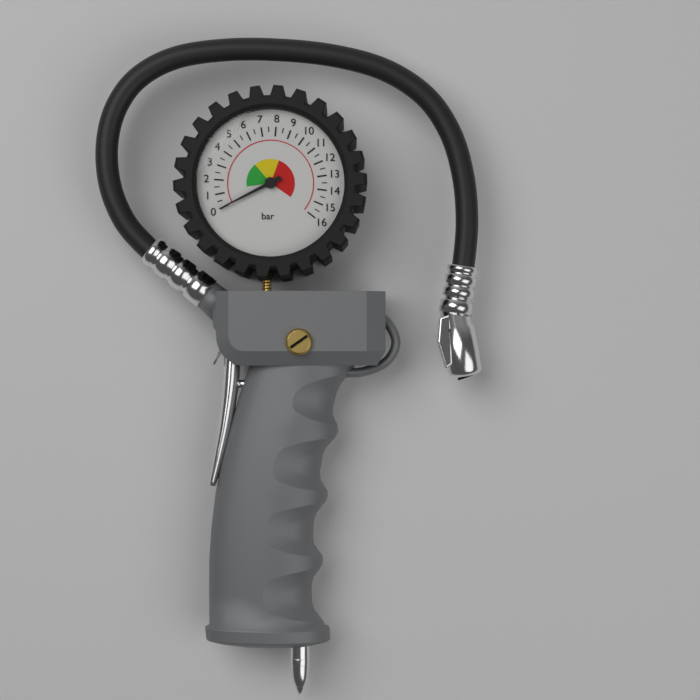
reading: 0.0 bar
